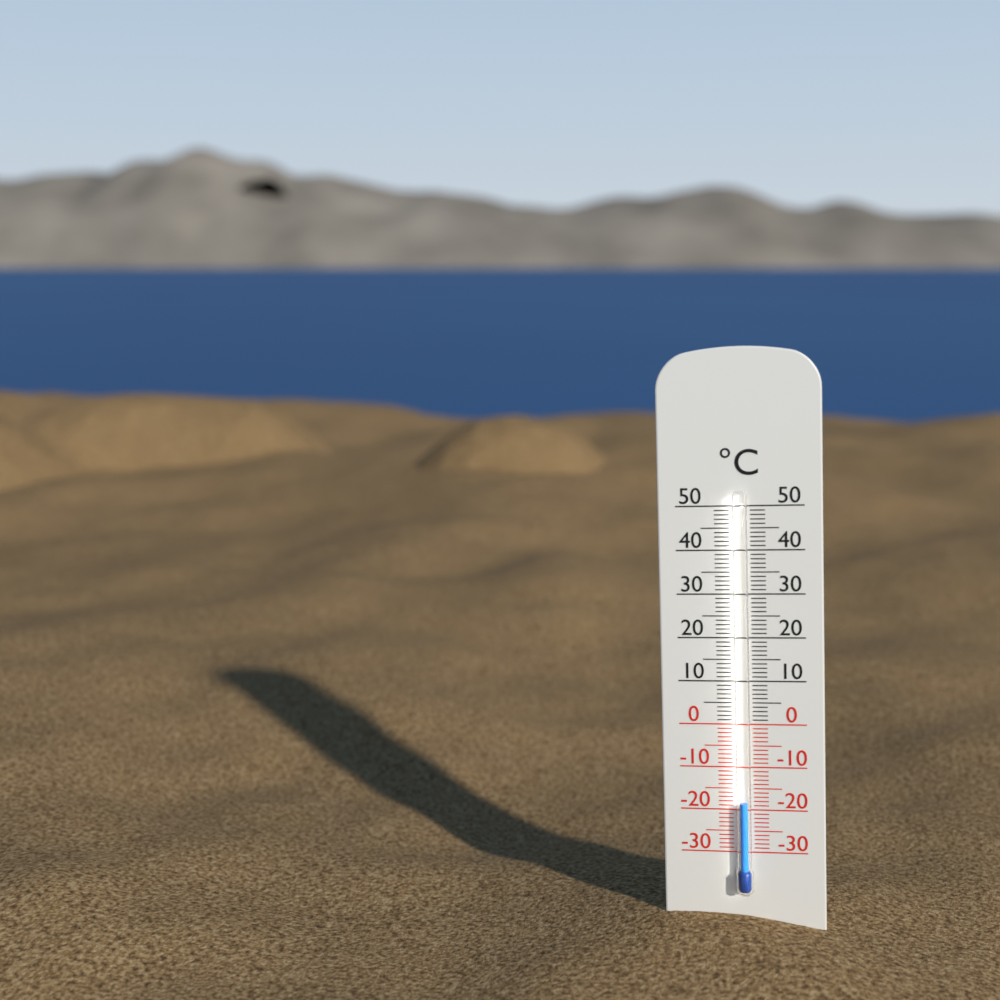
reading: -18 °C
